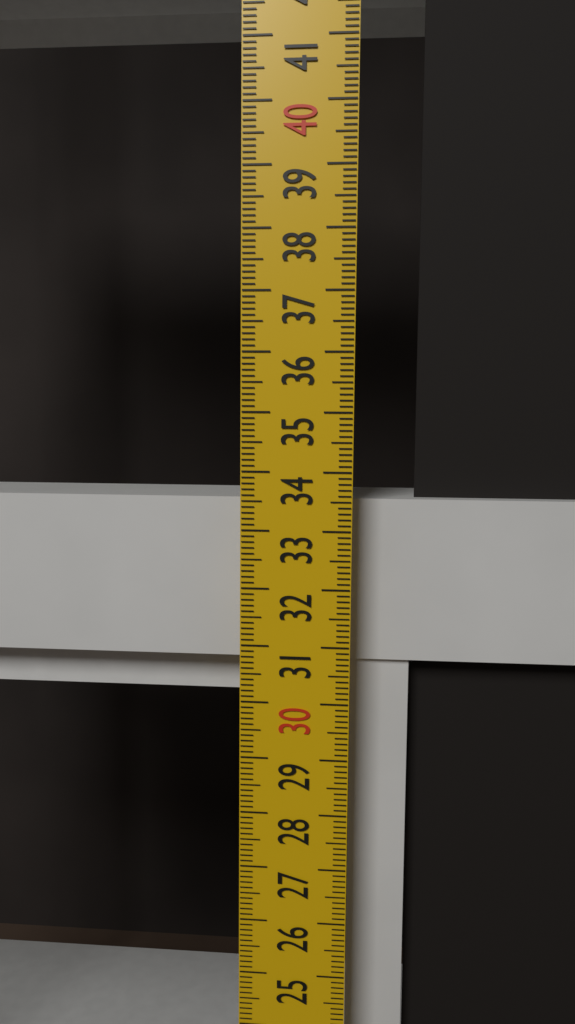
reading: 33.5 cm
